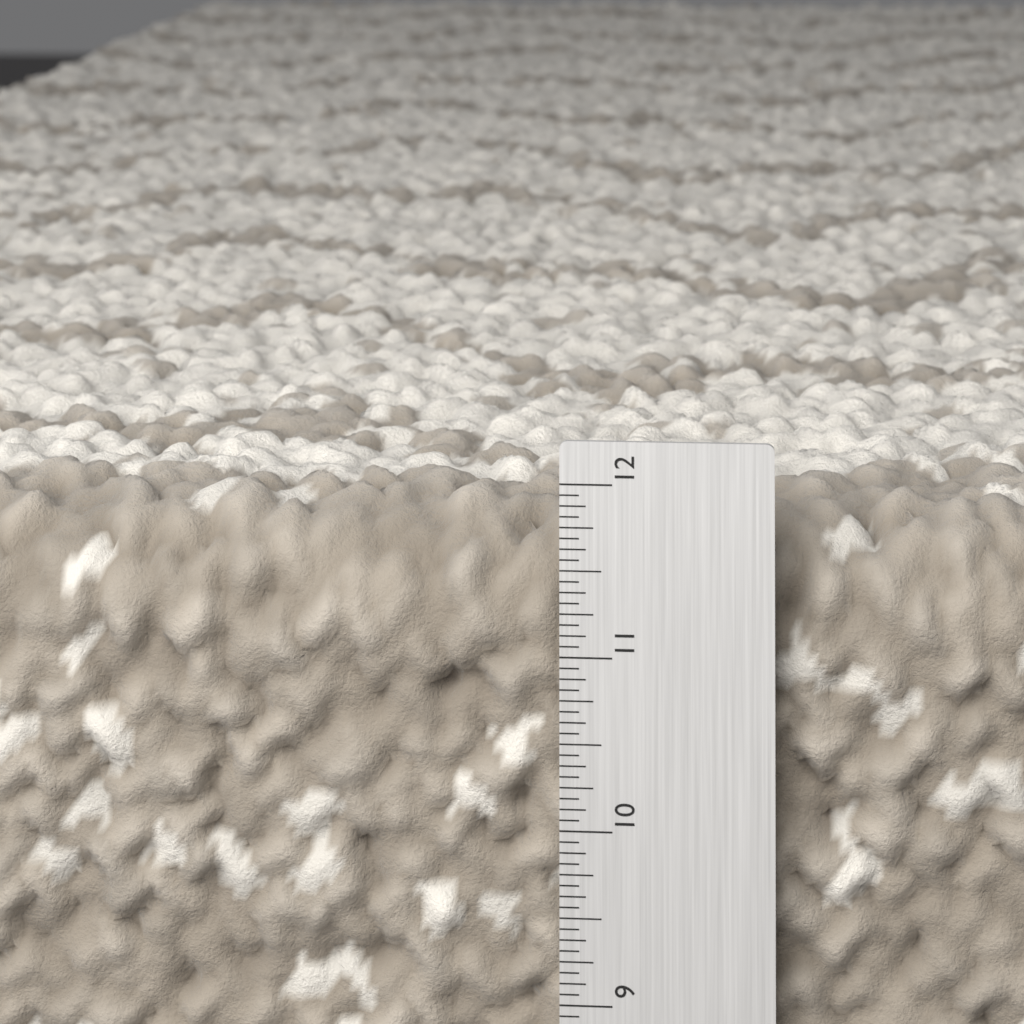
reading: 11.8125 in
